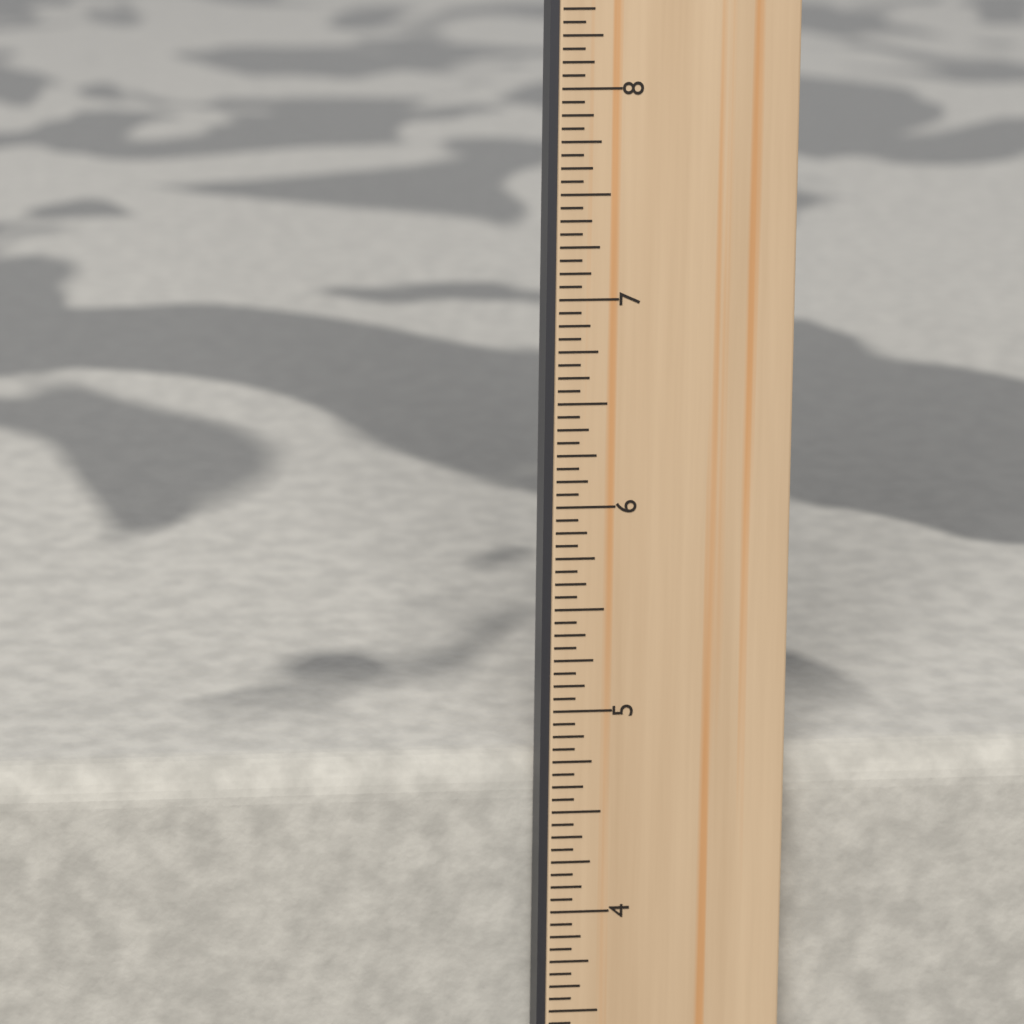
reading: 4.6875 in
